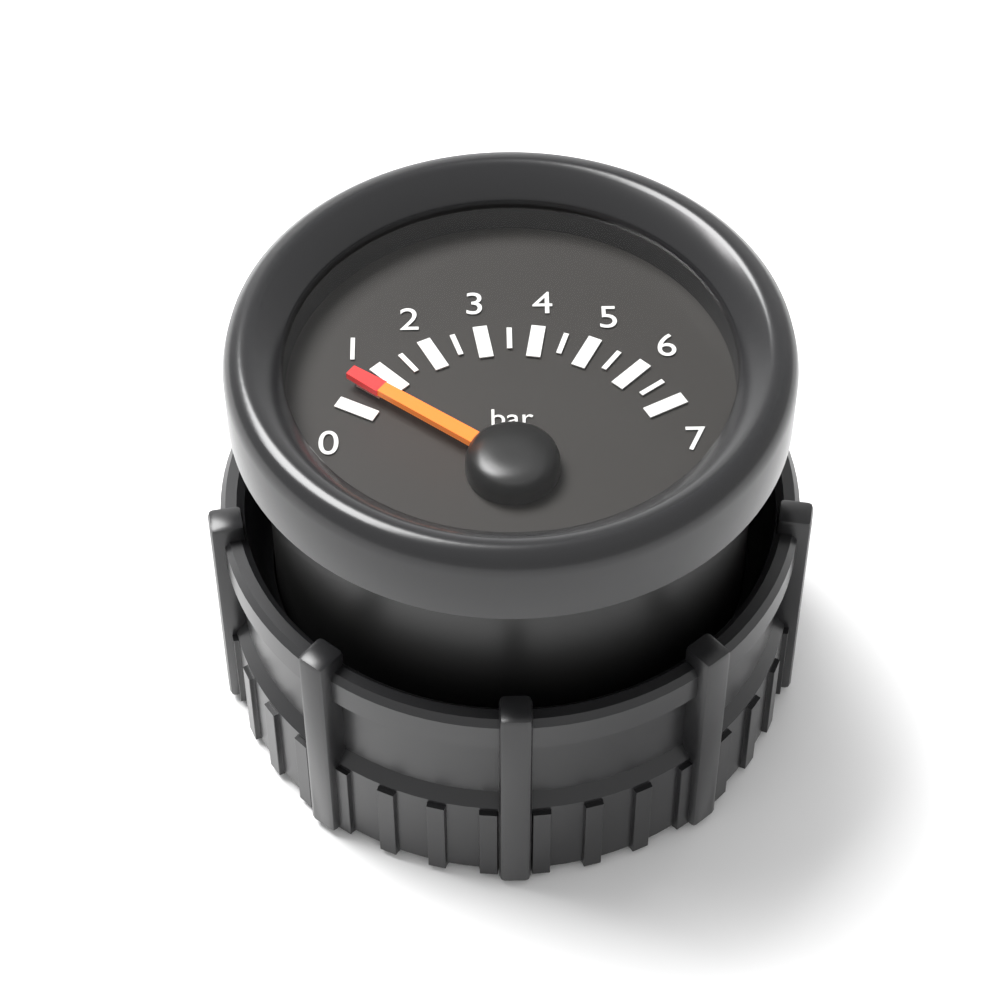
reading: 0.5 bar
